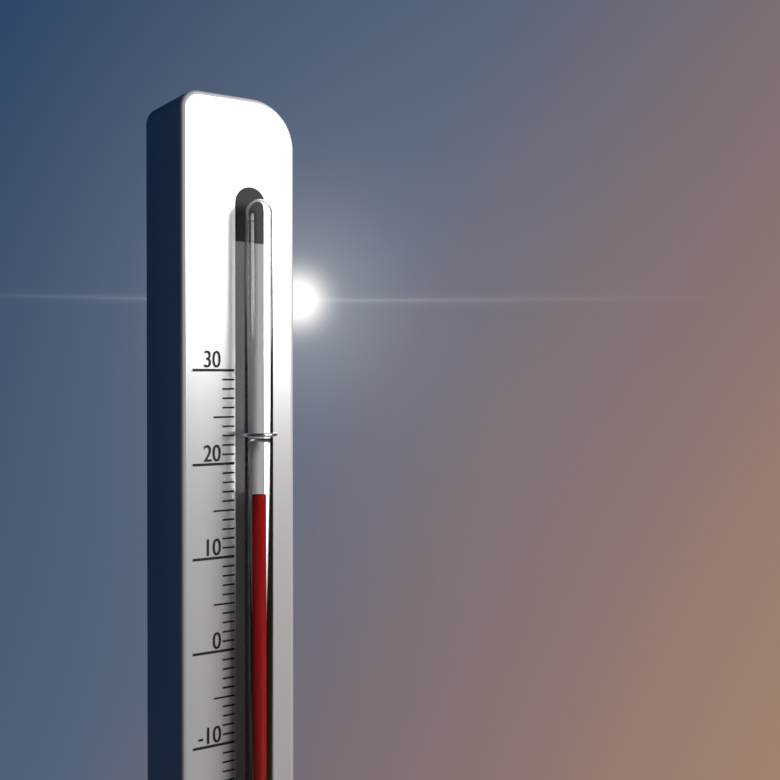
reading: 17 (no unit)
